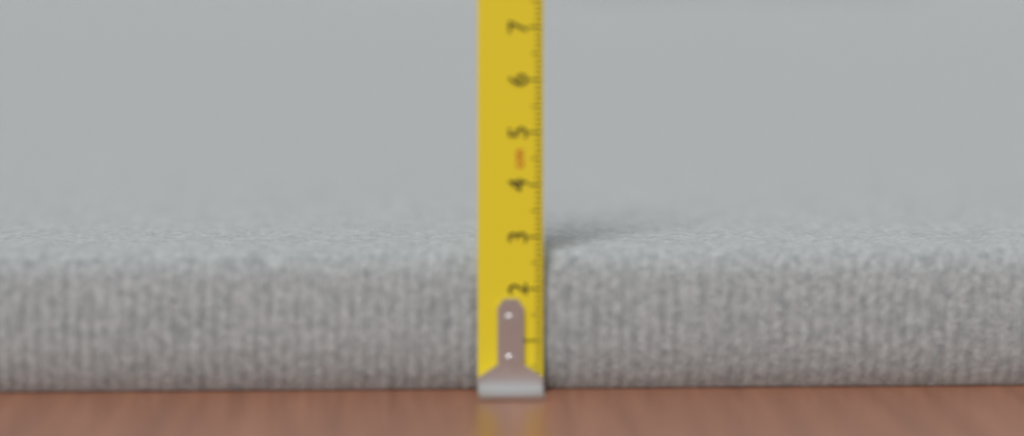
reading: 2.7 cm
